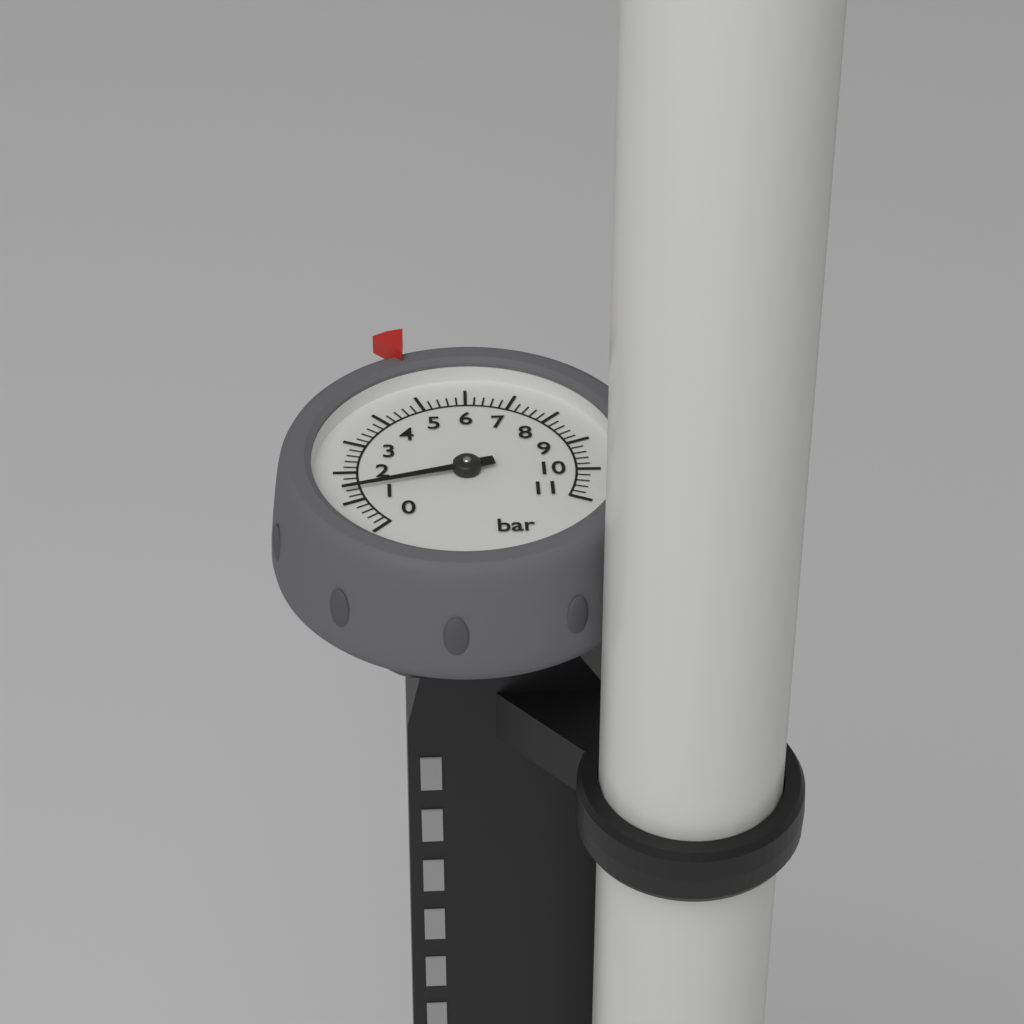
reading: 1.4 bar
